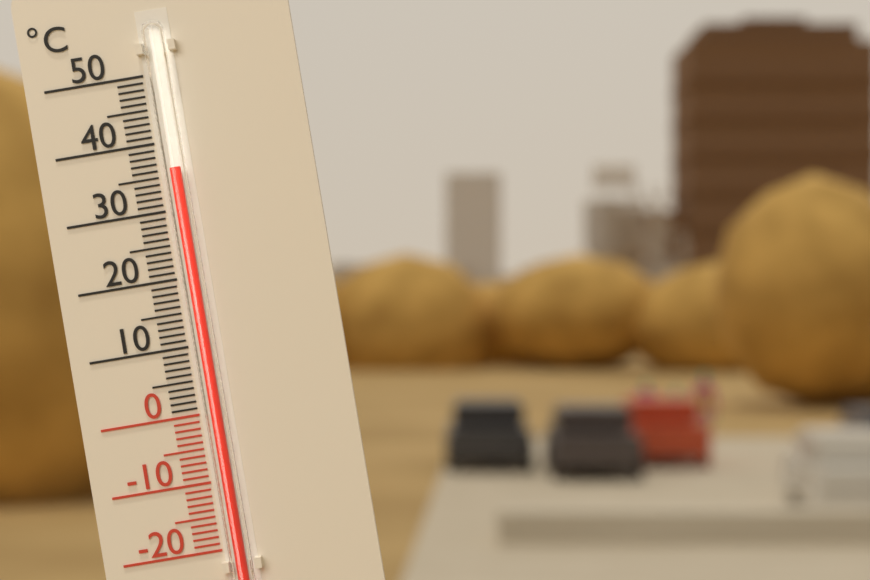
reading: 36 °C
